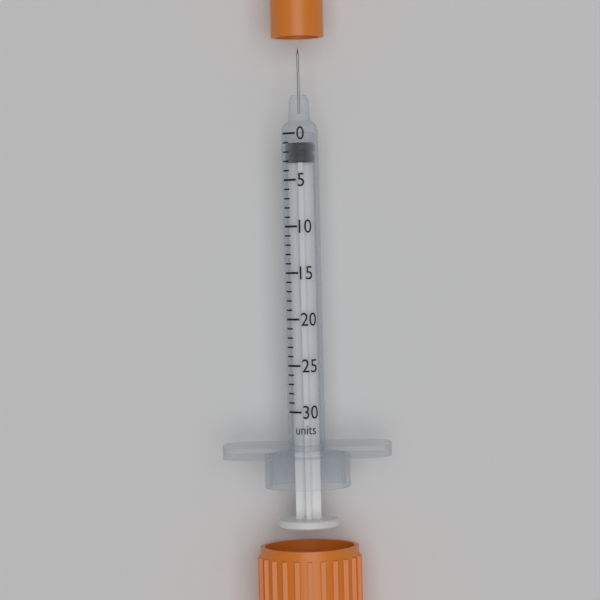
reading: 1 units
